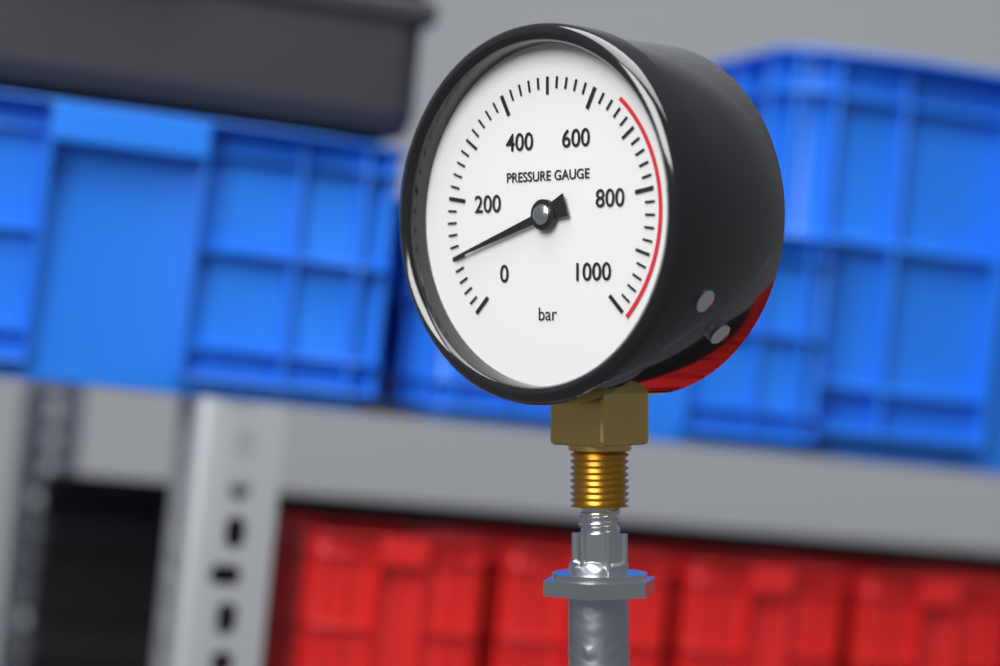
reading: 100 bar
